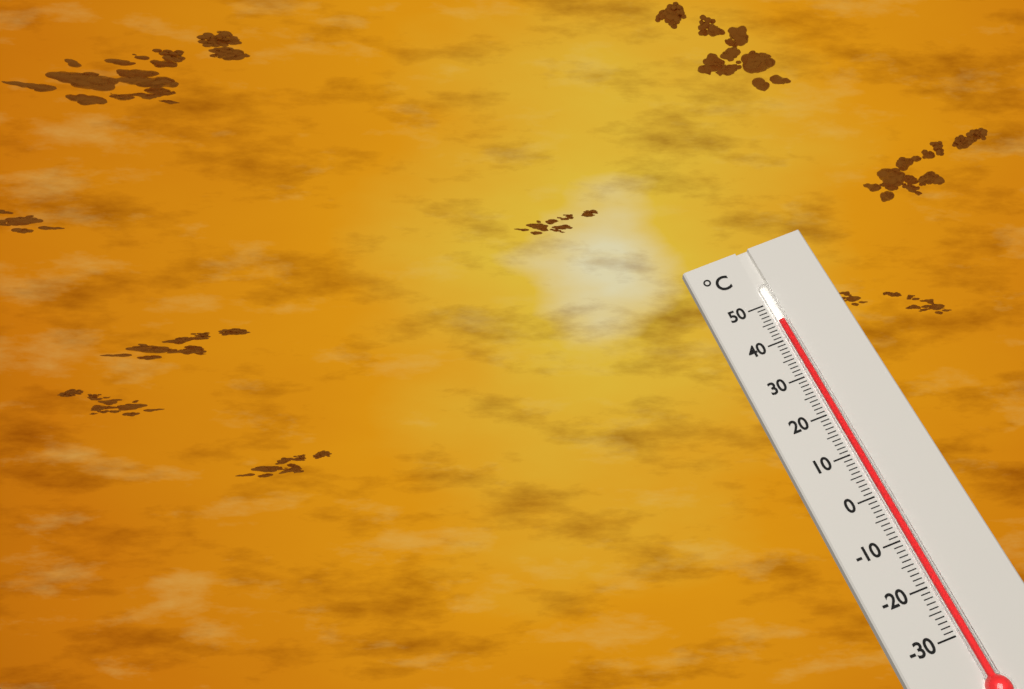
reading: 45 °C
